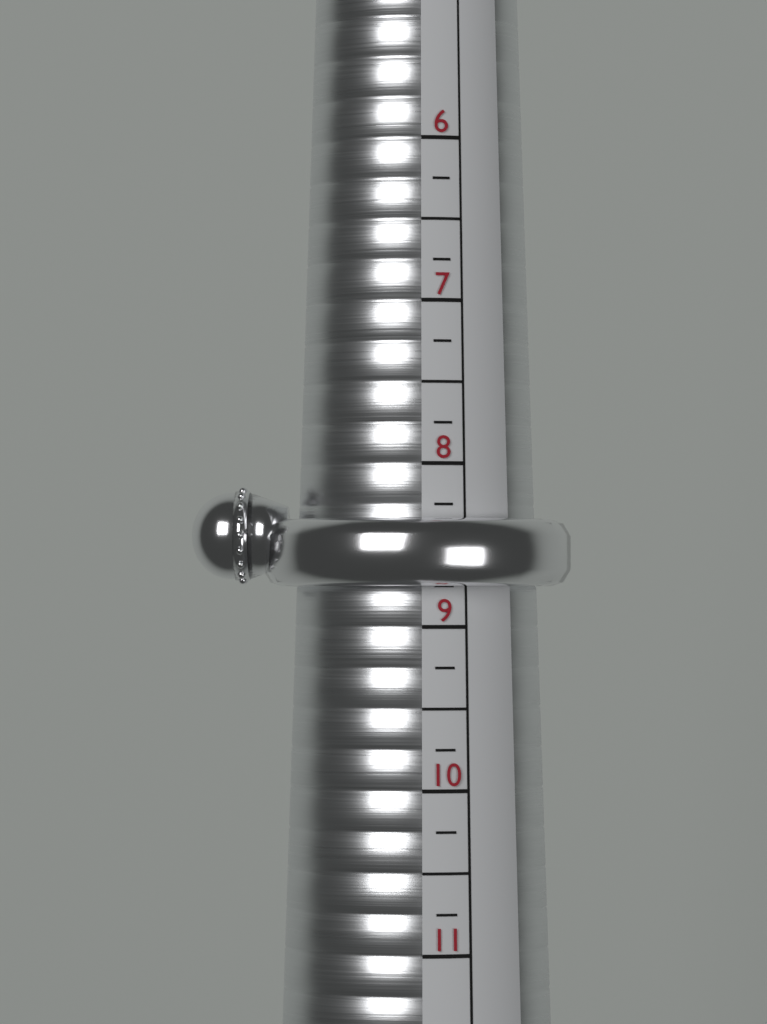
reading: 8.75 (no unit)
